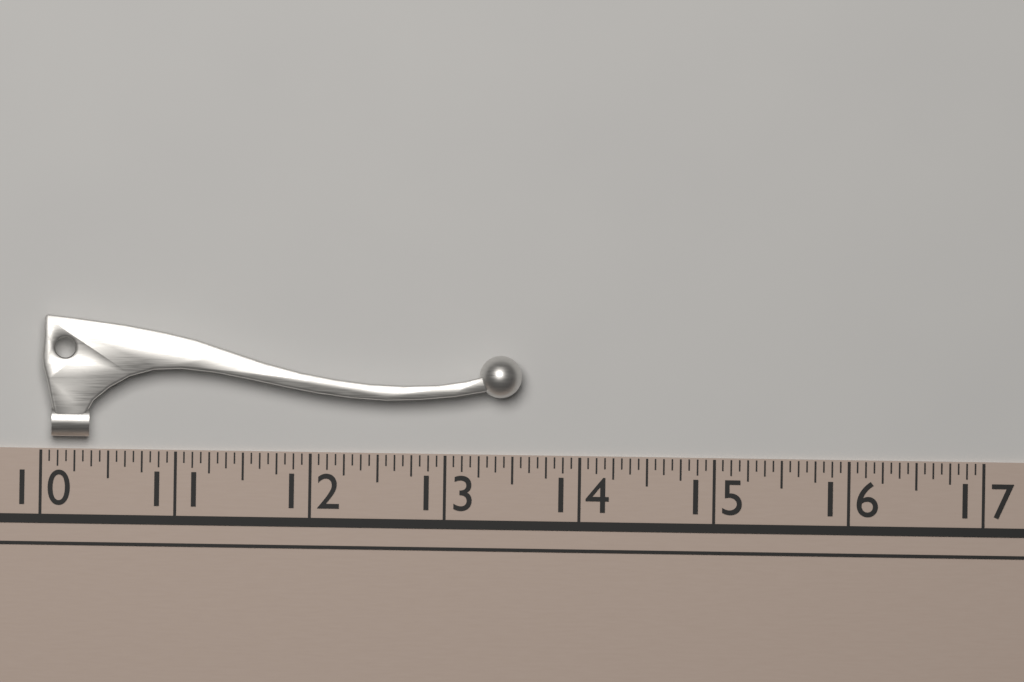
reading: 13.5625 (no unit)
